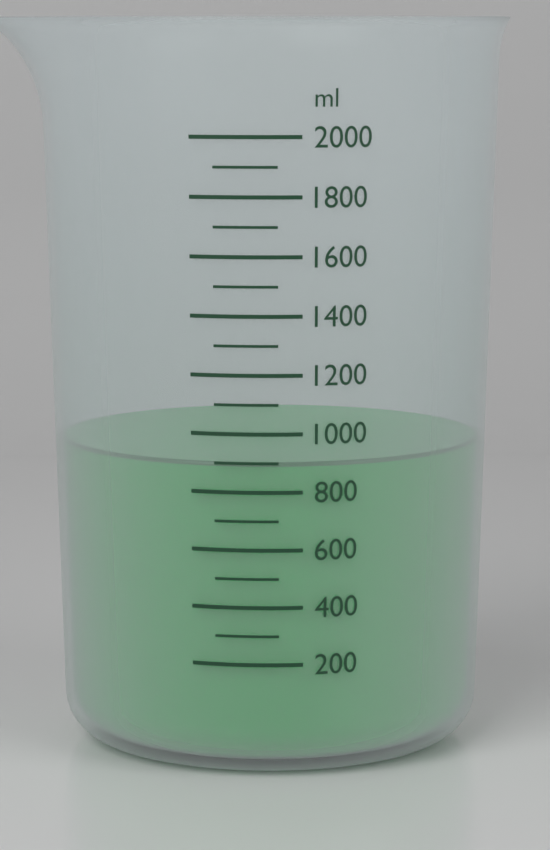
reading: 900 ml
